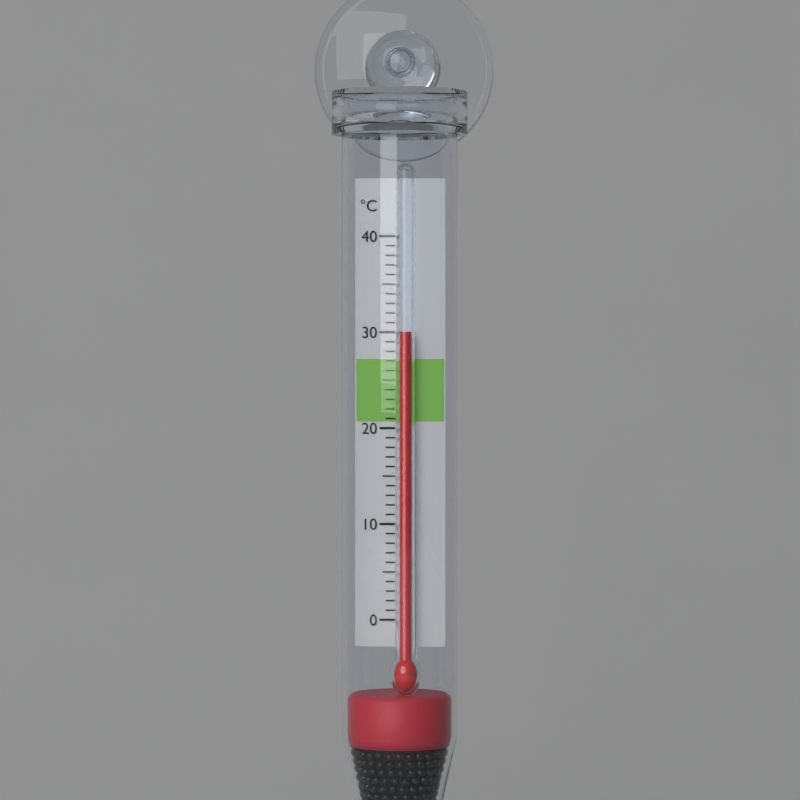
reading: 30 °C
